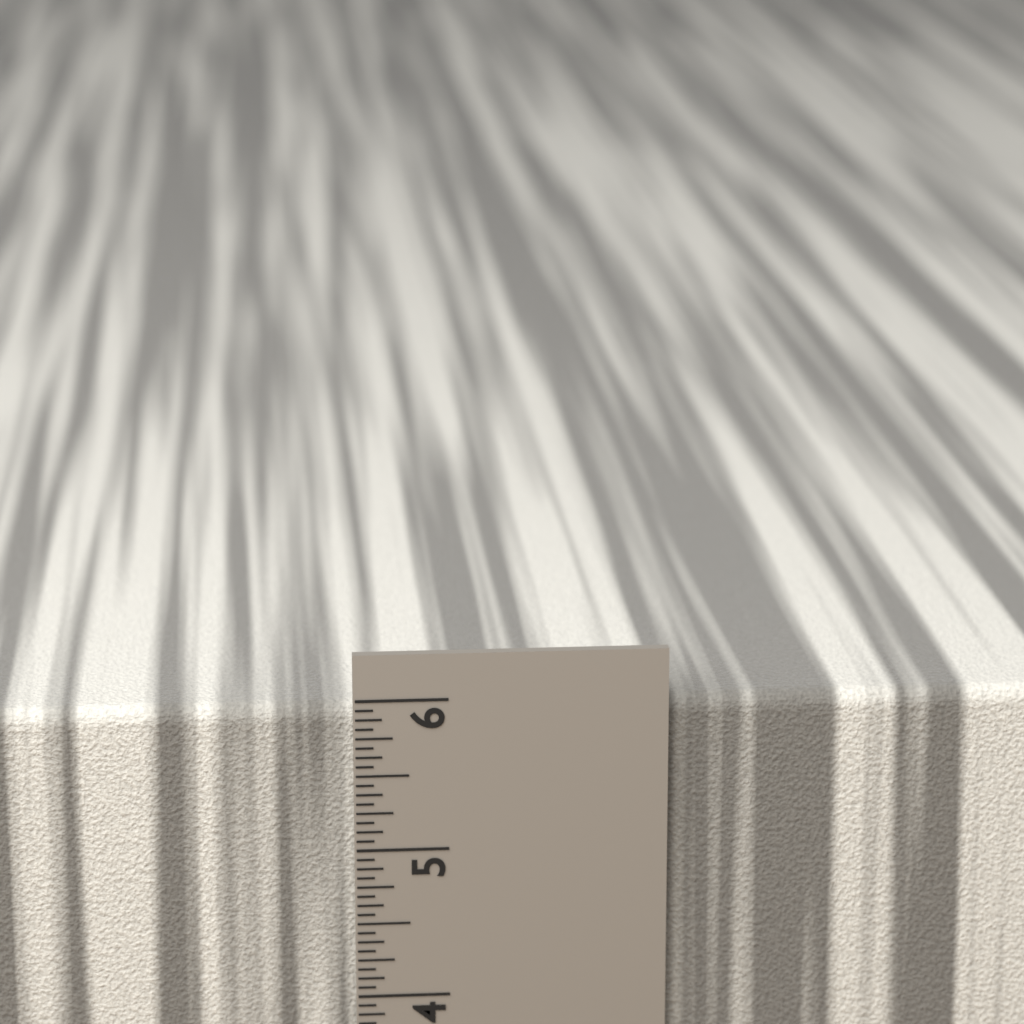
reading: 5.9375 in
